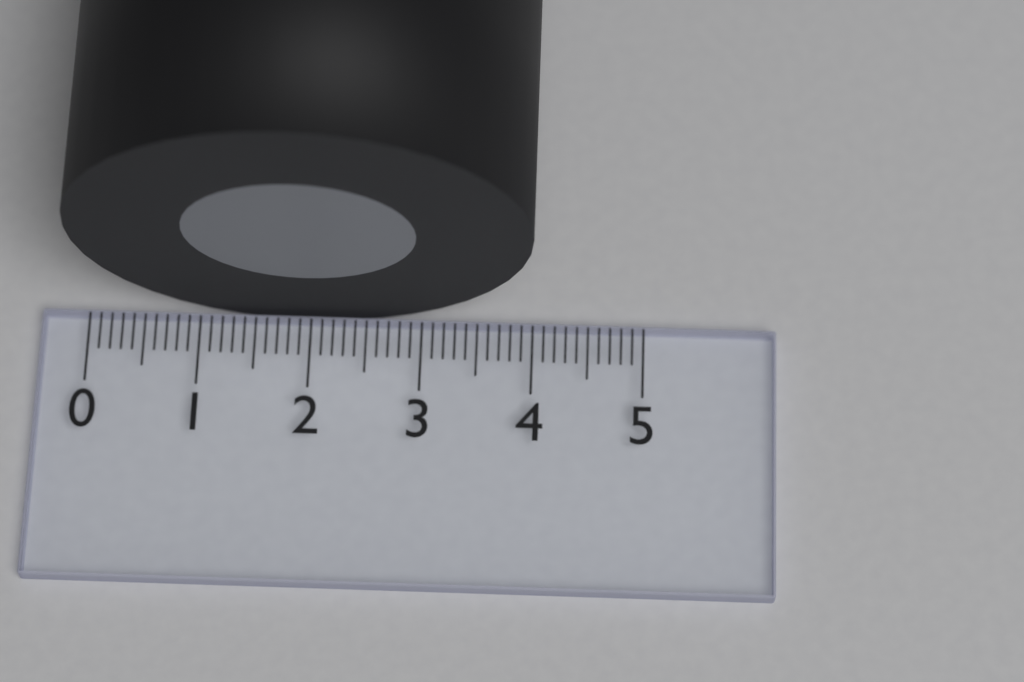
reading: 4.0 (no unit)
